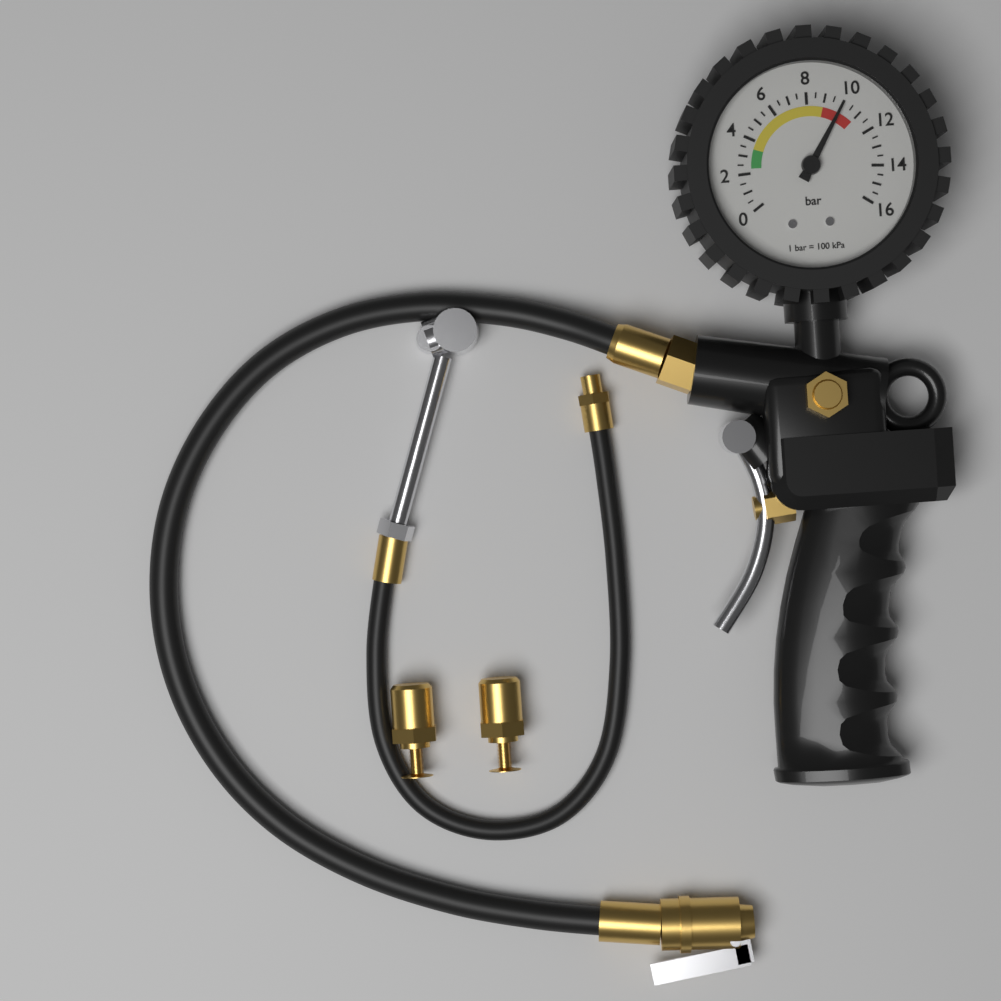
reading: 10.0 bar
